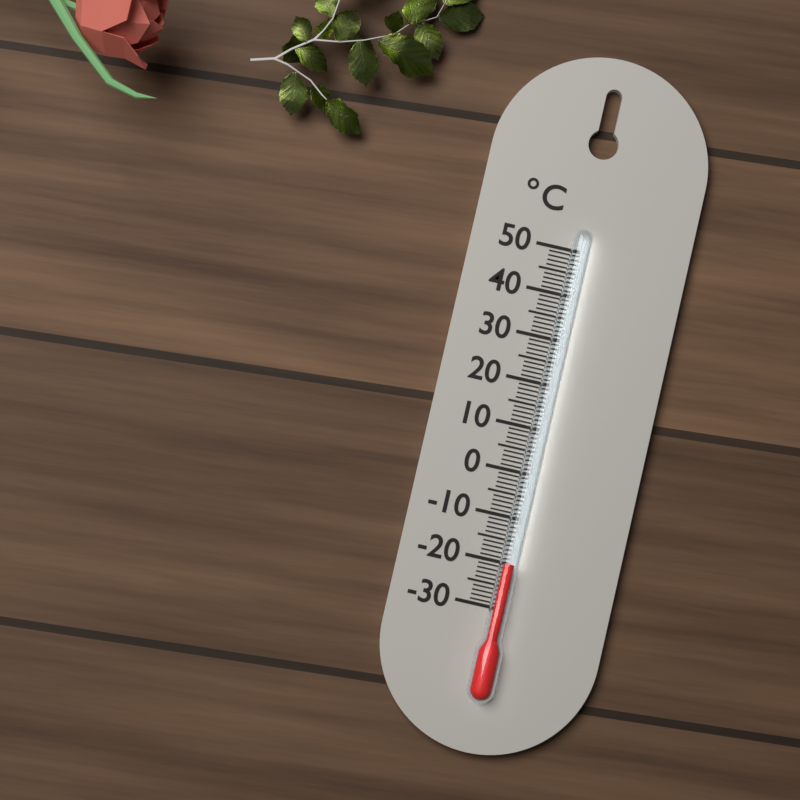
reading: -20 °C
